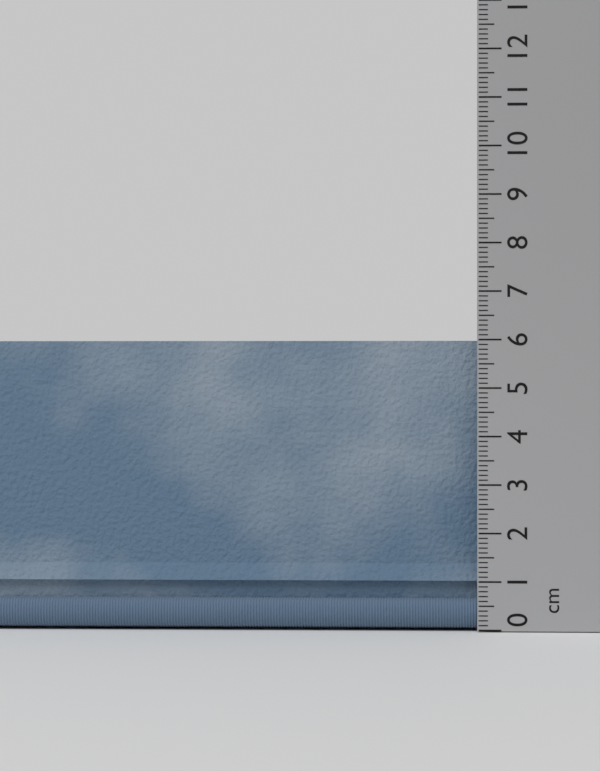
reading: 6.2 cm
